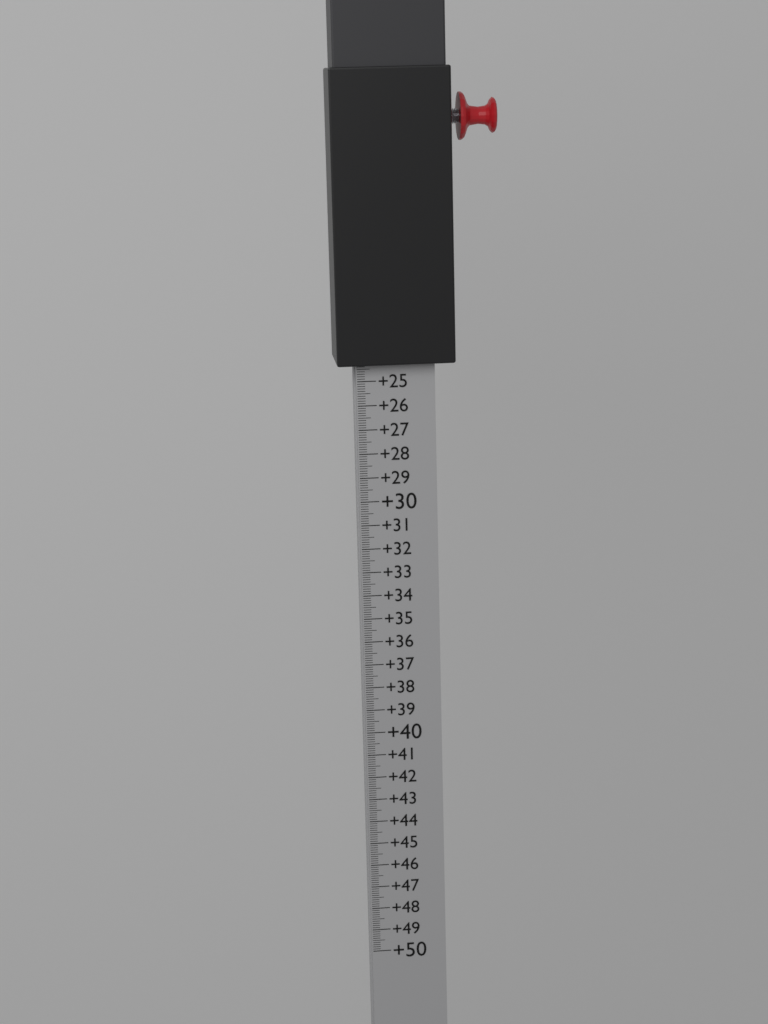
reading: 24.3 (no unit)
